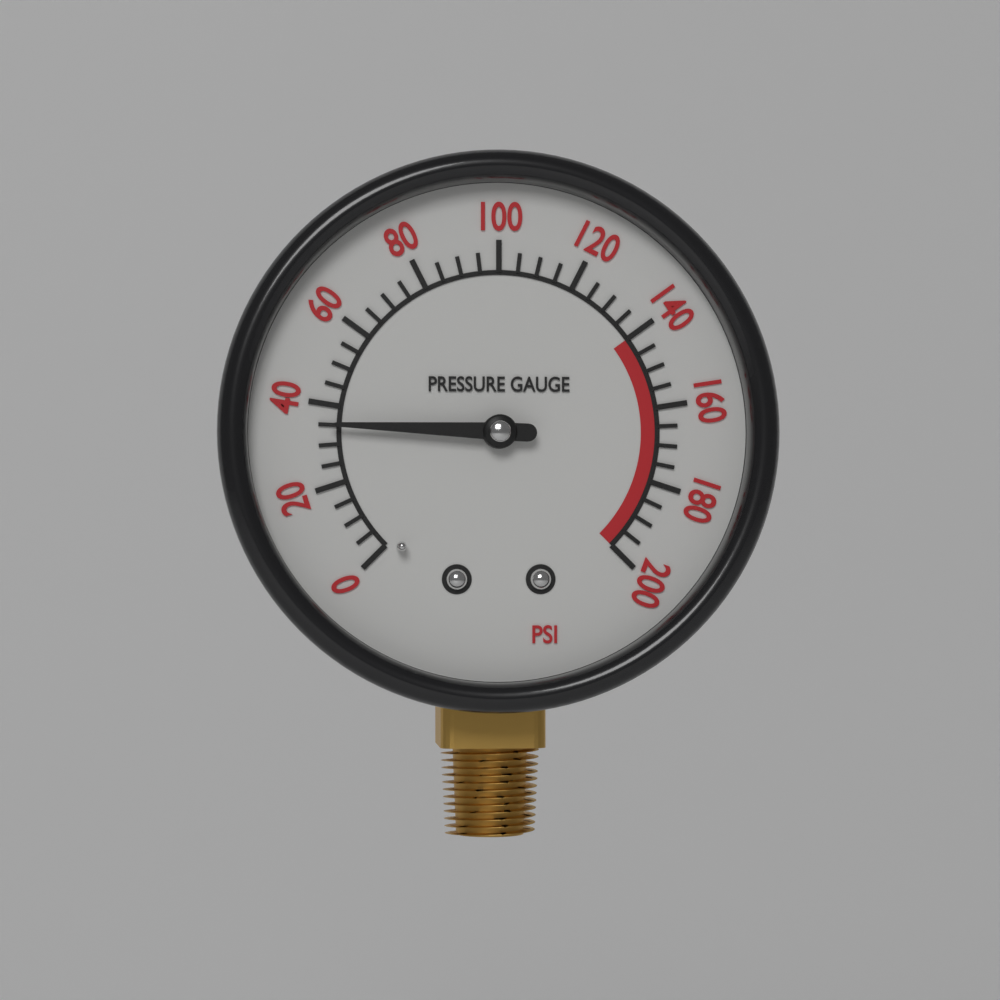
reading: 35 psi
